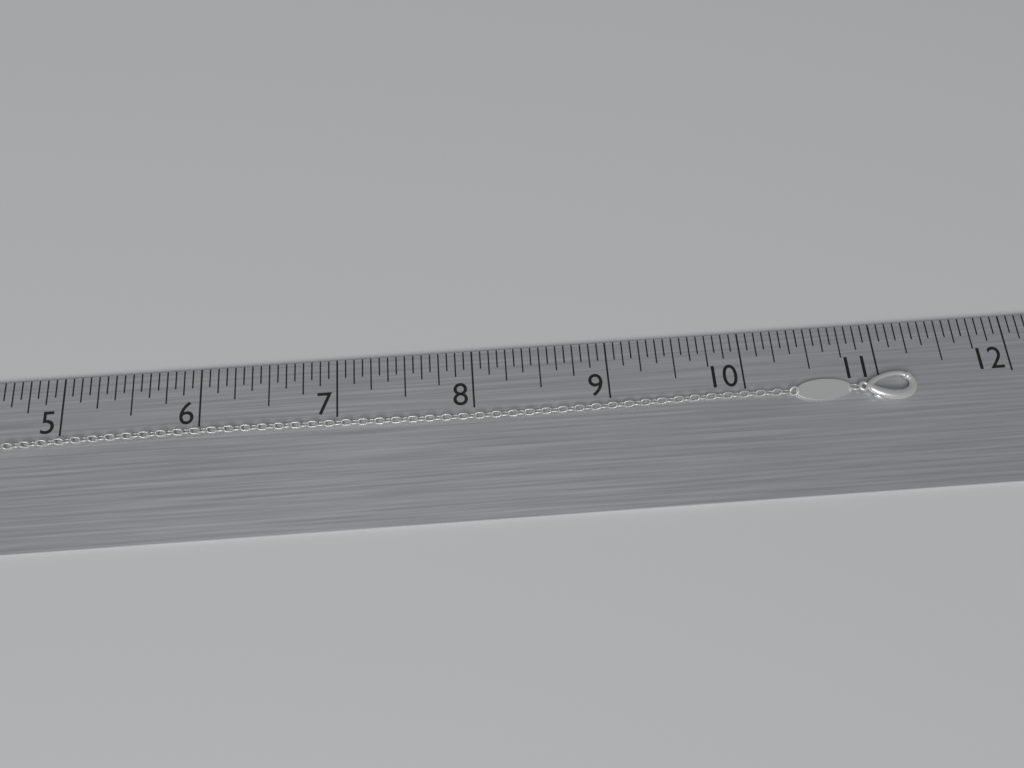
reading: 11.2500 in
